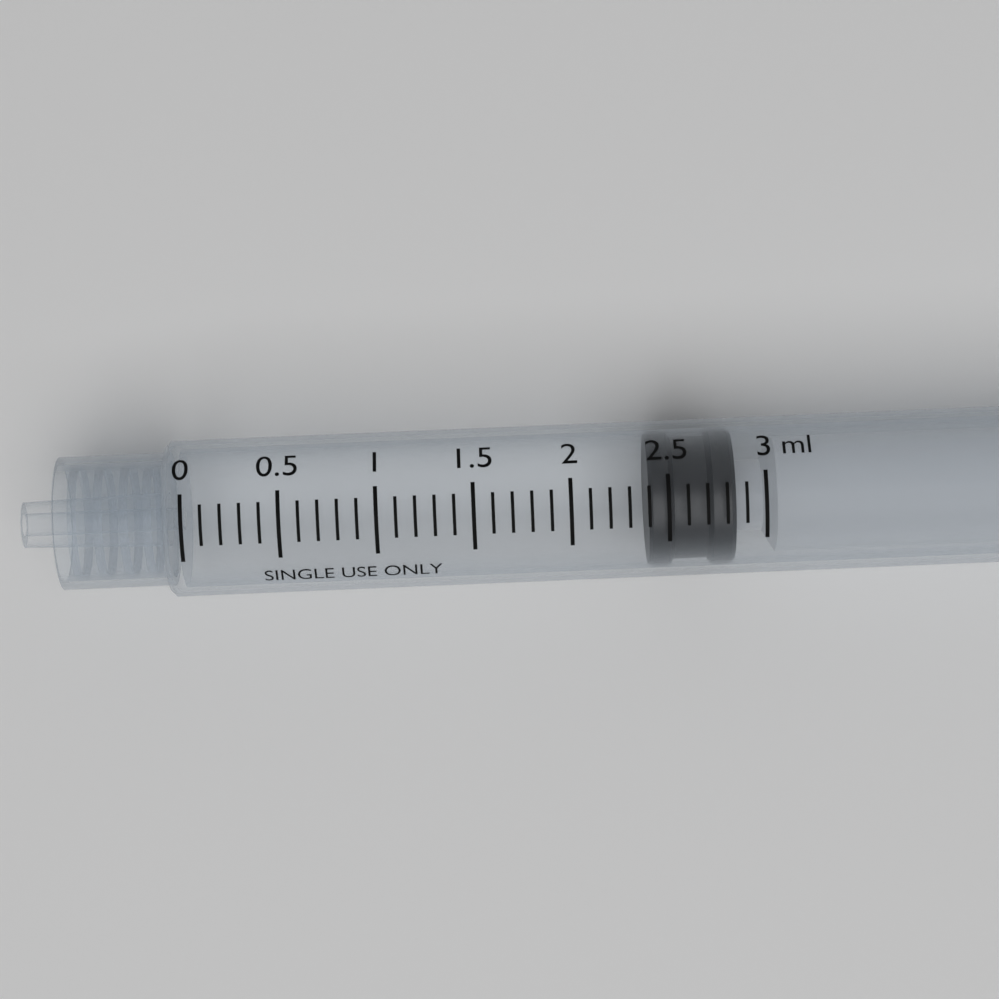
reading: 2.4 ml
